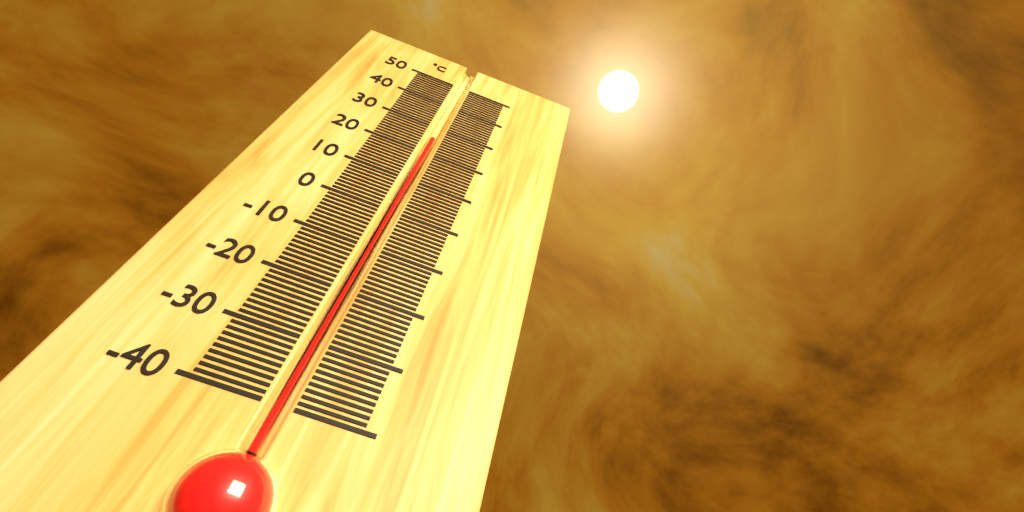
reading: 26 °C
